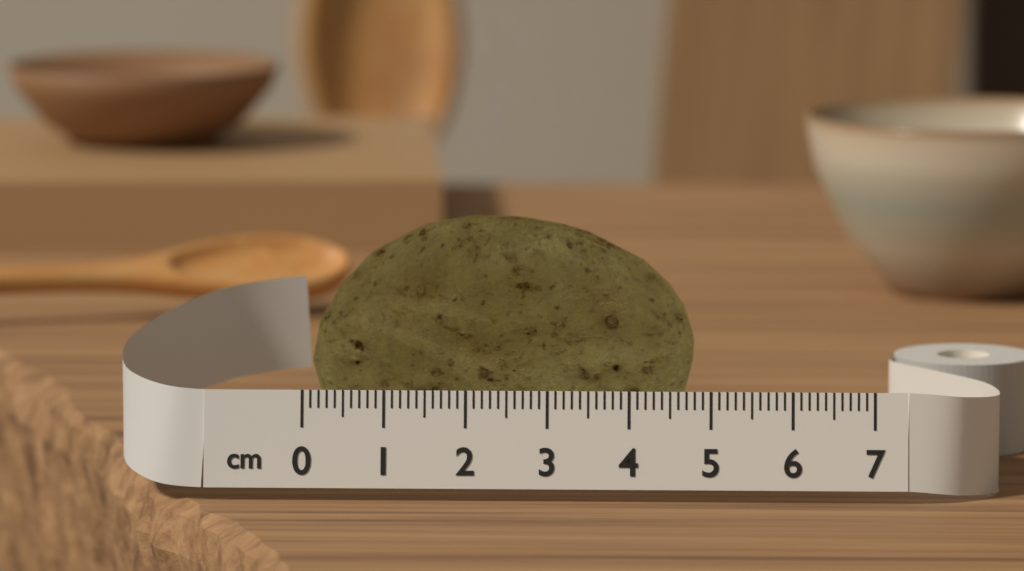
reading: 4.8 cm
